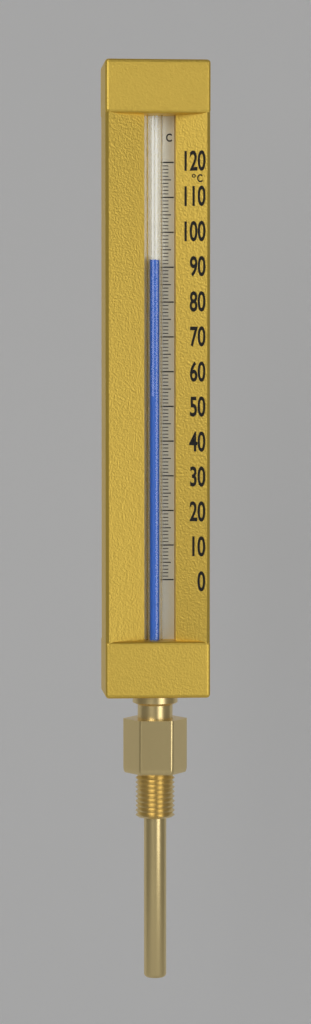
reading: 92 °C
